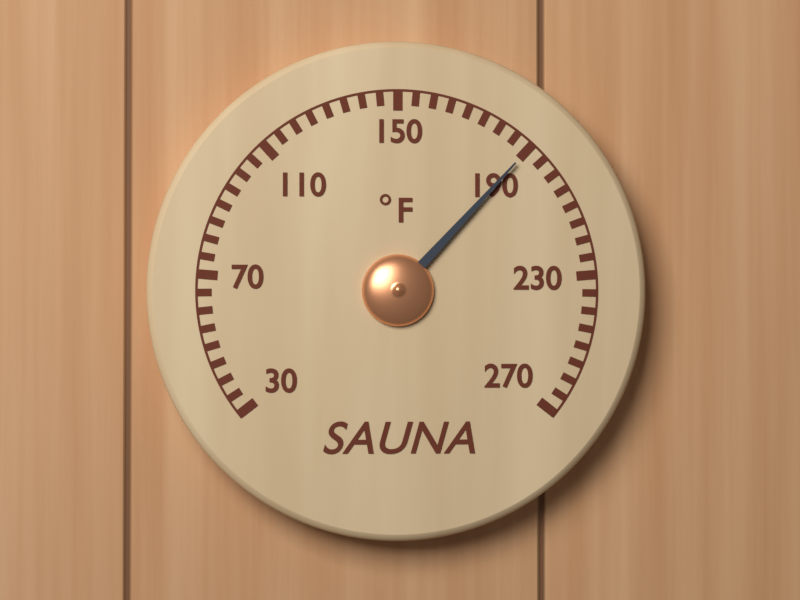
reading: 190 °F
